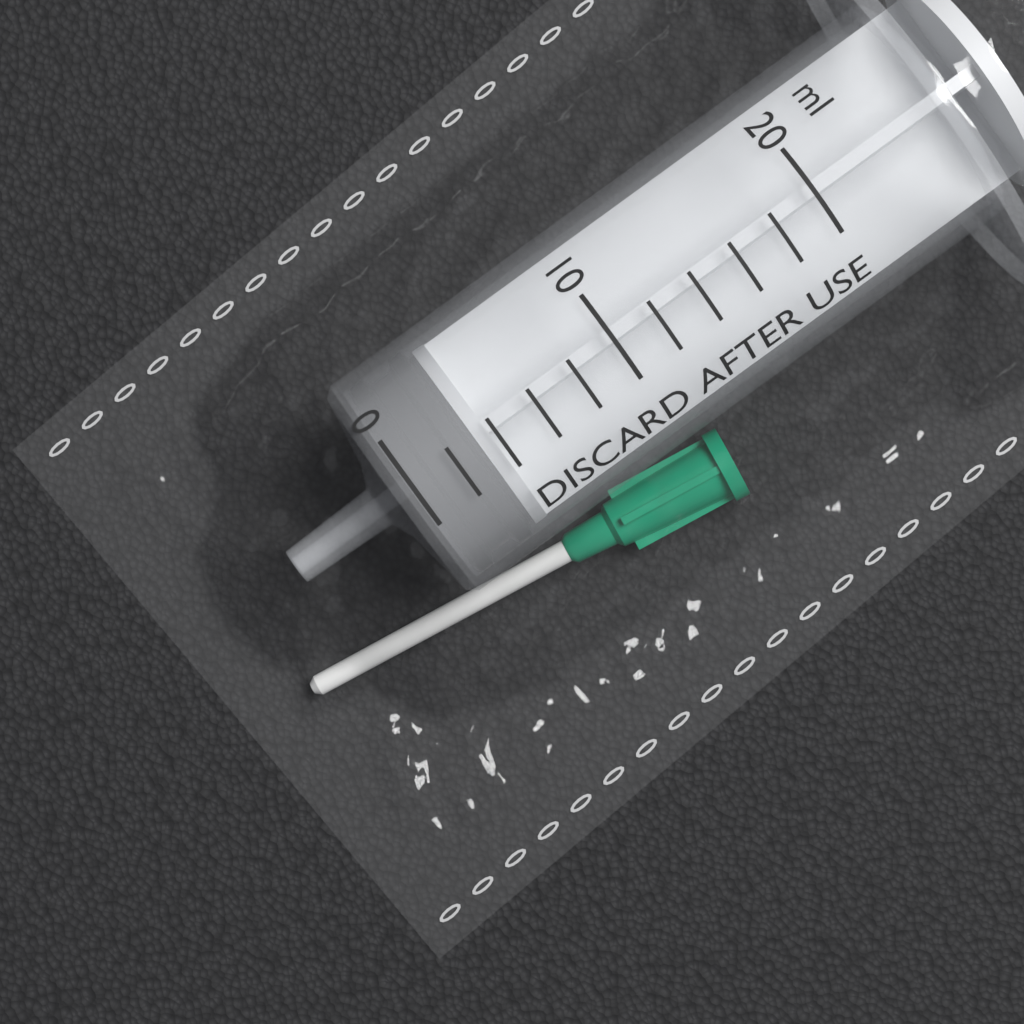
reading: 0 ml
